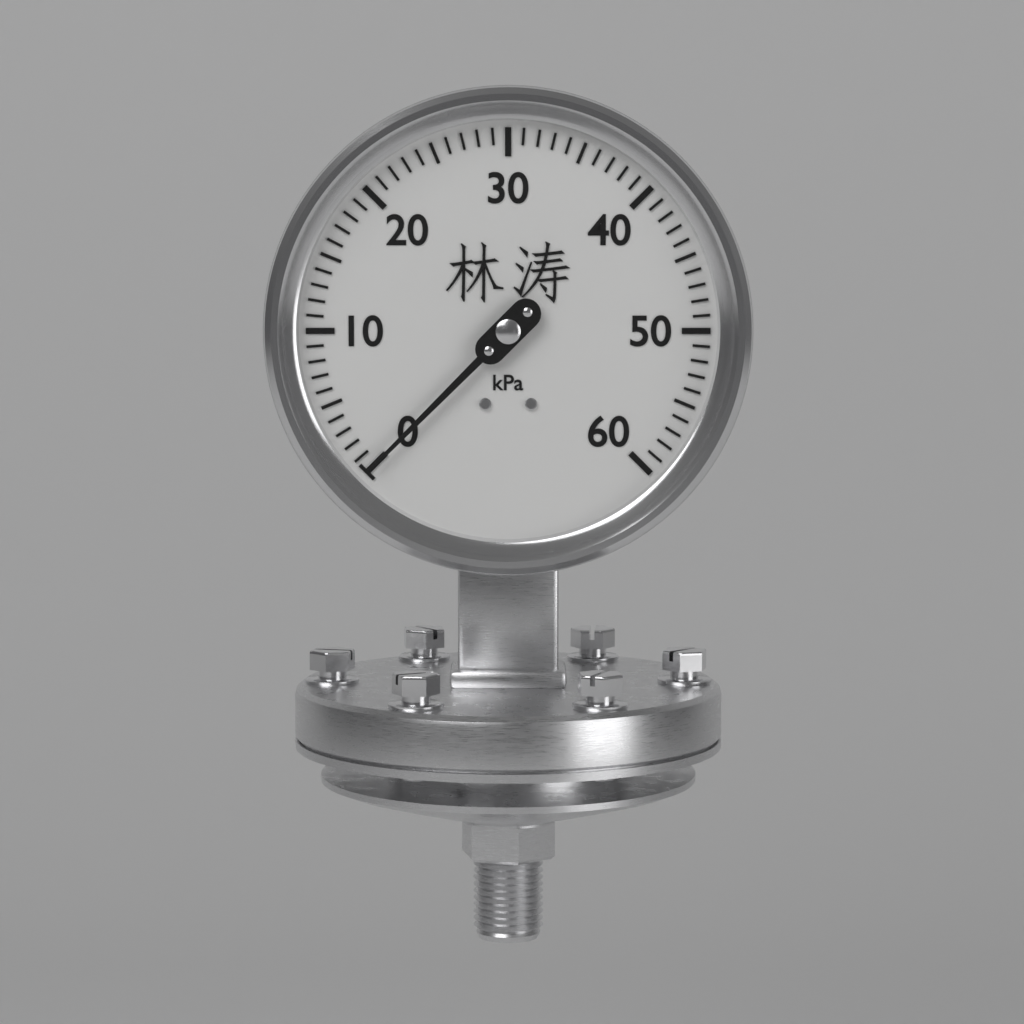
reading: 0 kPa
